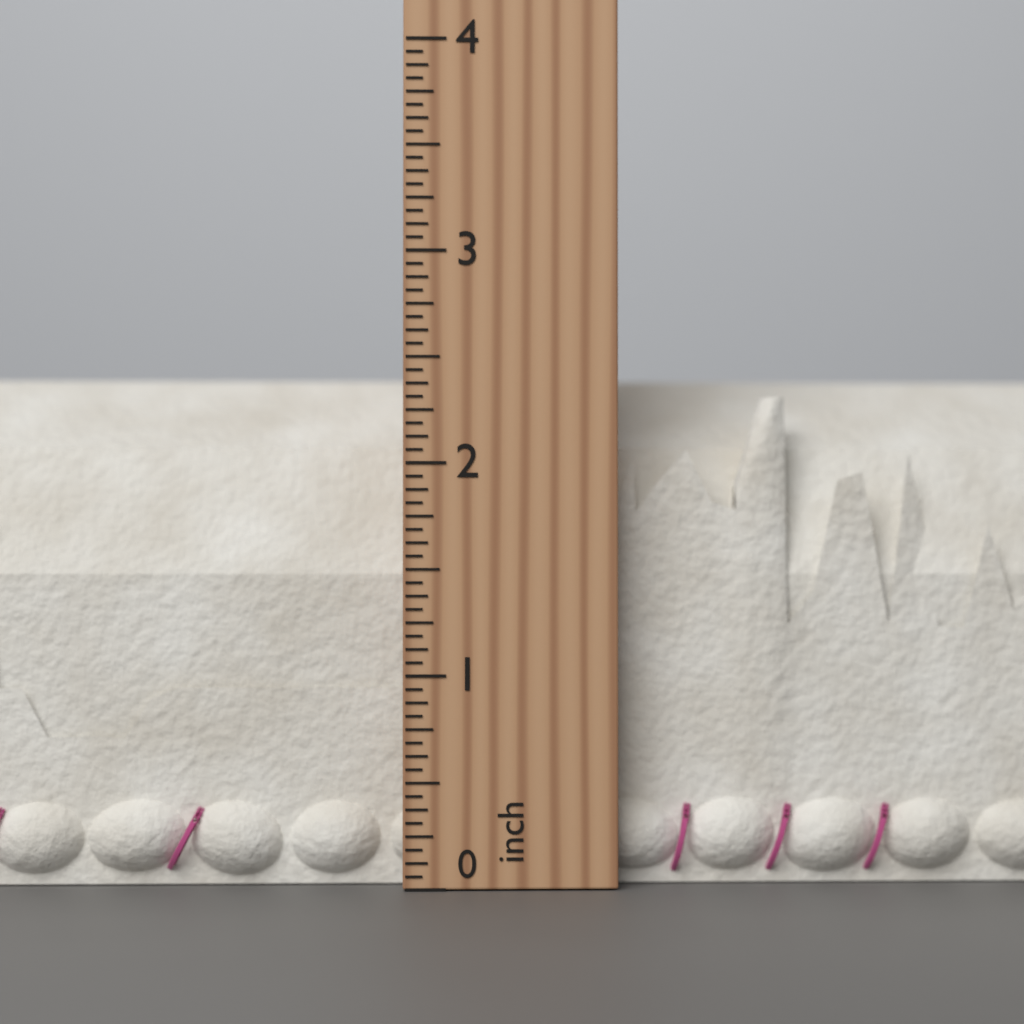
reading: 2.5000 inch
